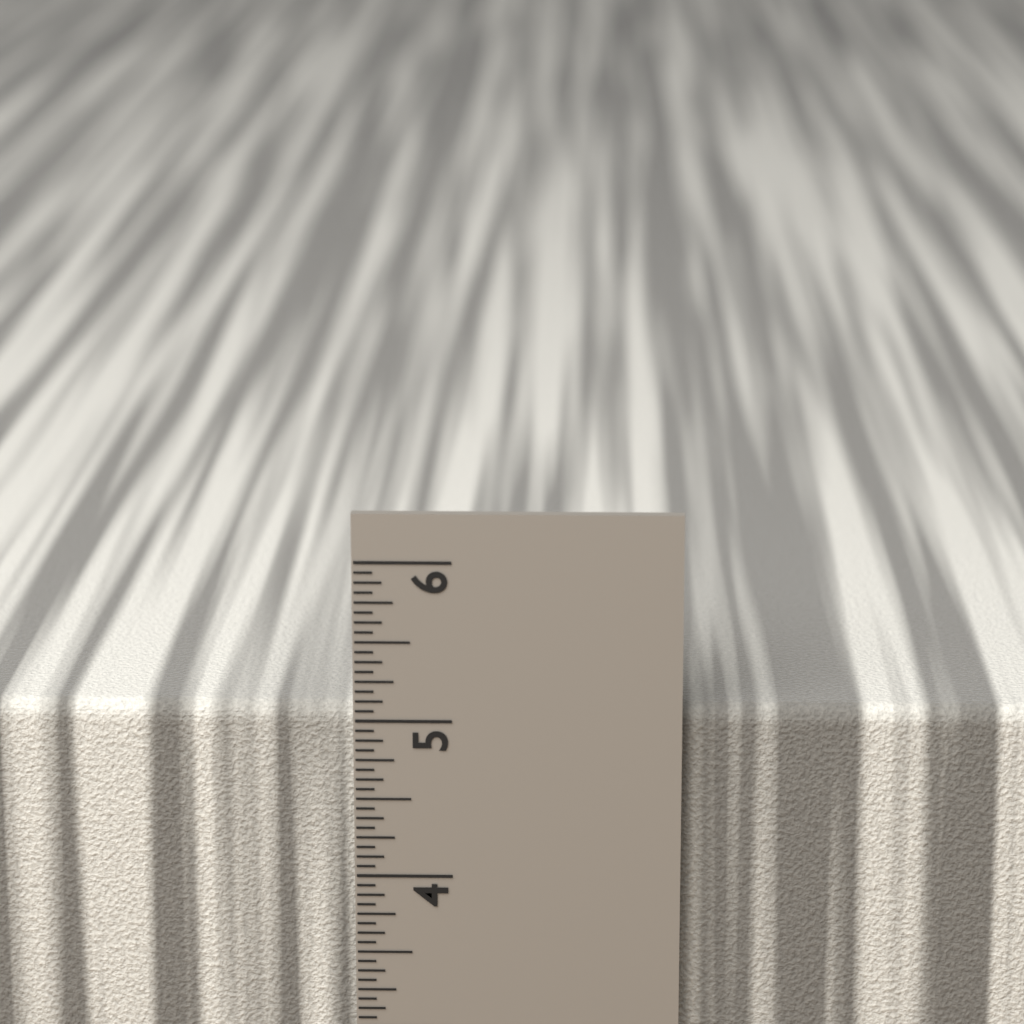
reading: 5.0625 in
